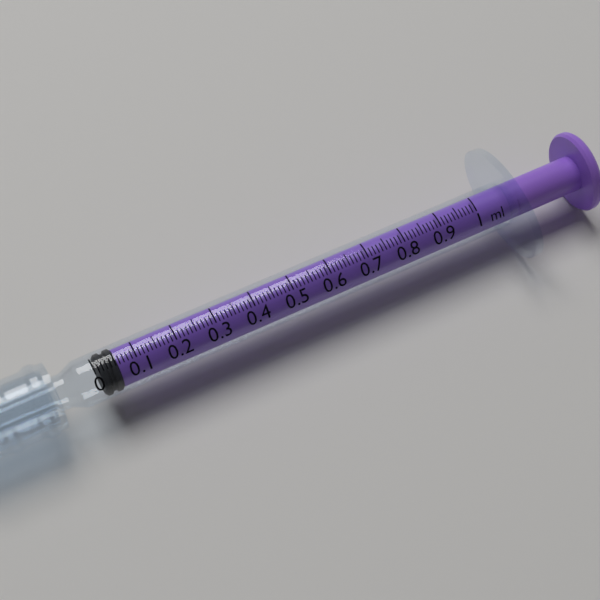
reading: 0.01 ml
